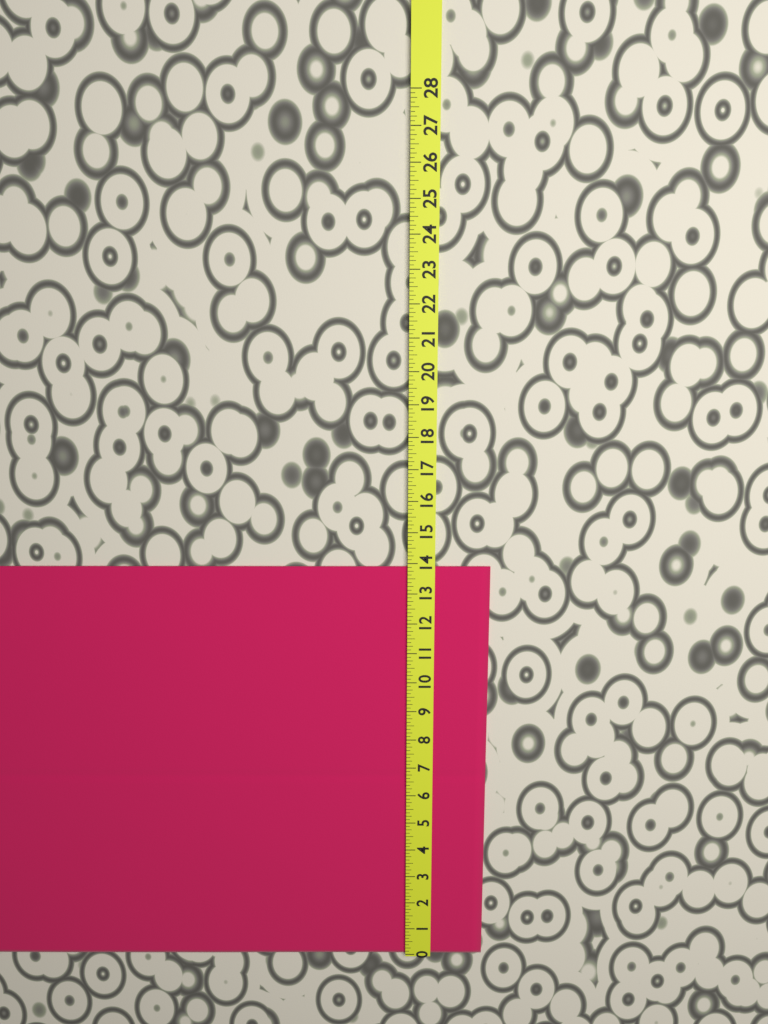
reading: 13.875 (no unit)
